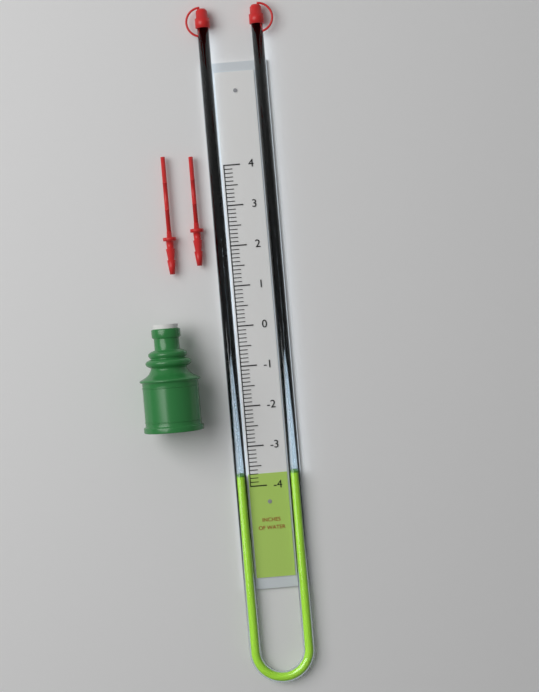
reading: -3.7 in
